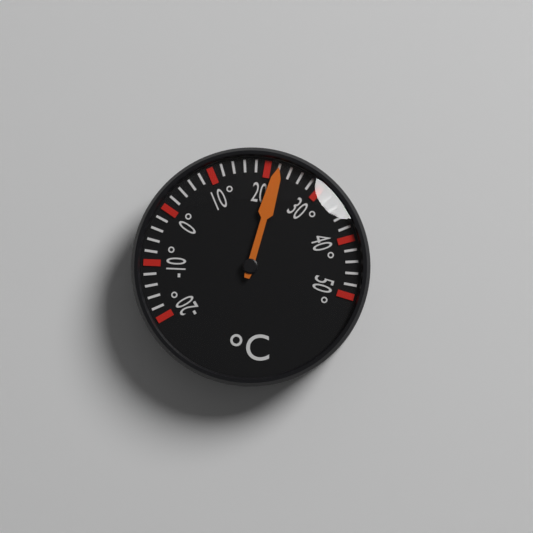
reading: 22 °C
